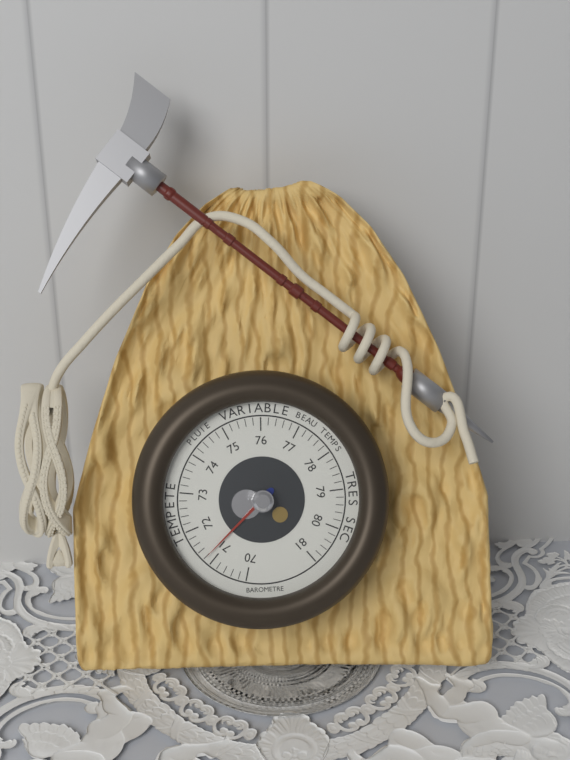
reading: 71.2 (no unit)
